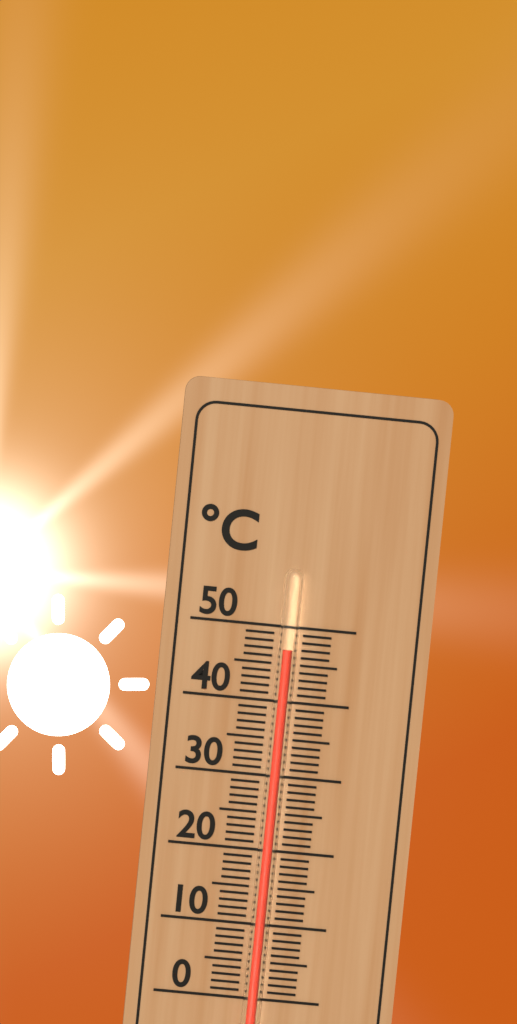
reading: 47 °C
